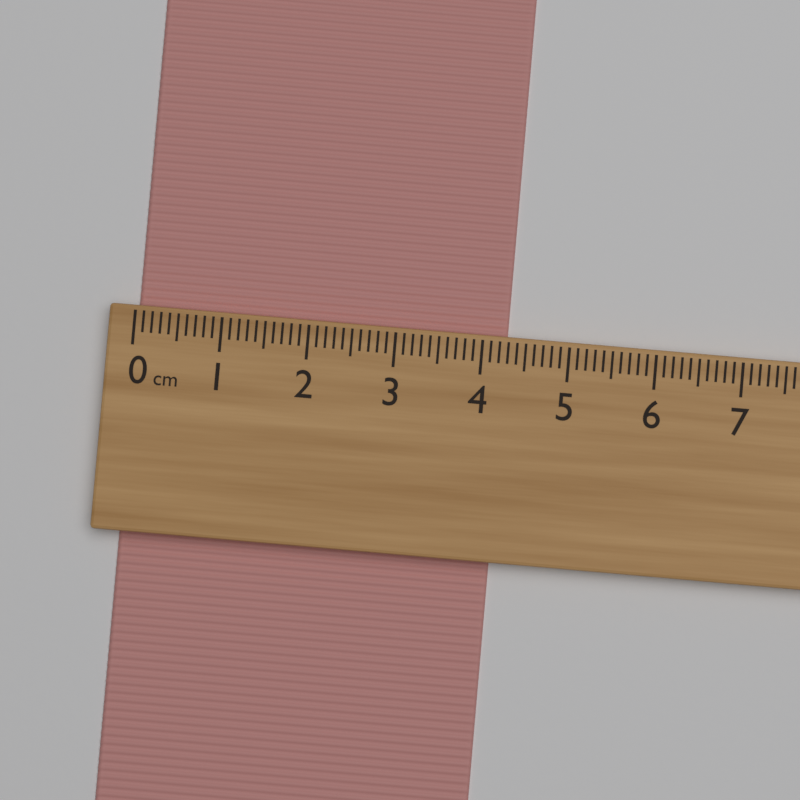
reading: 4.3 cm
